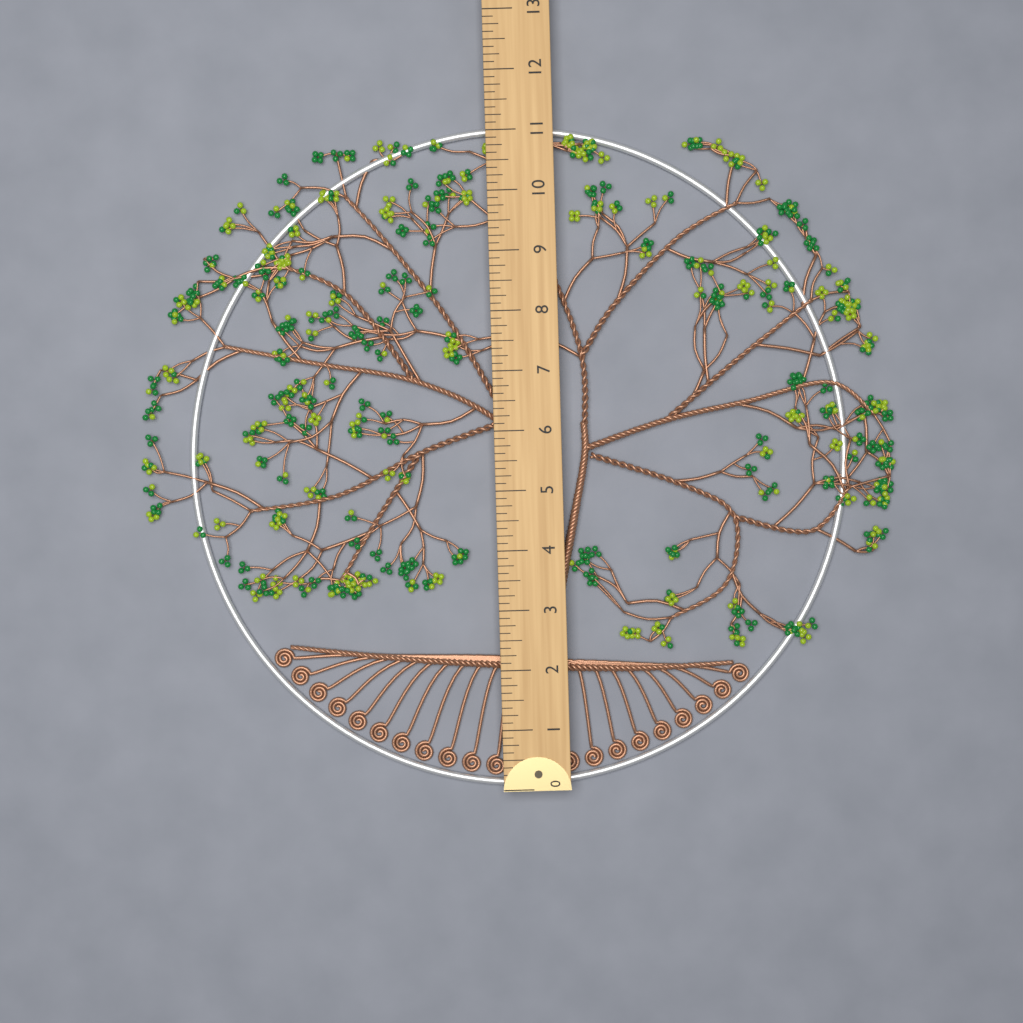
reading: 11.125 (no unit)
